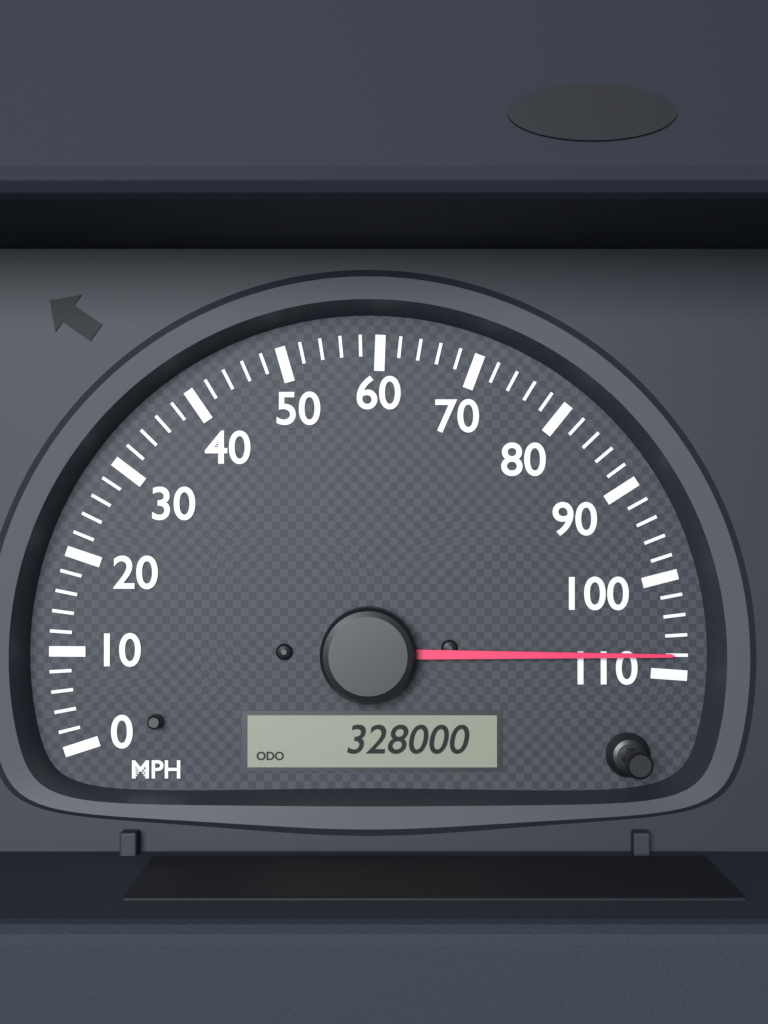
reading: 108 MPH
